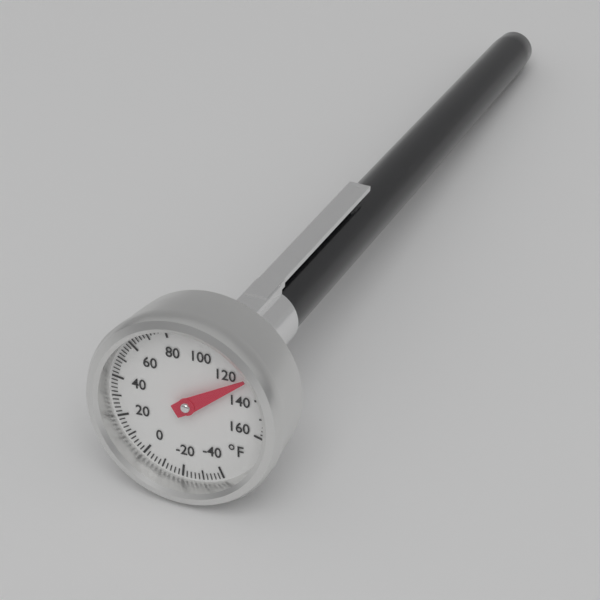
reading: 128 °F
